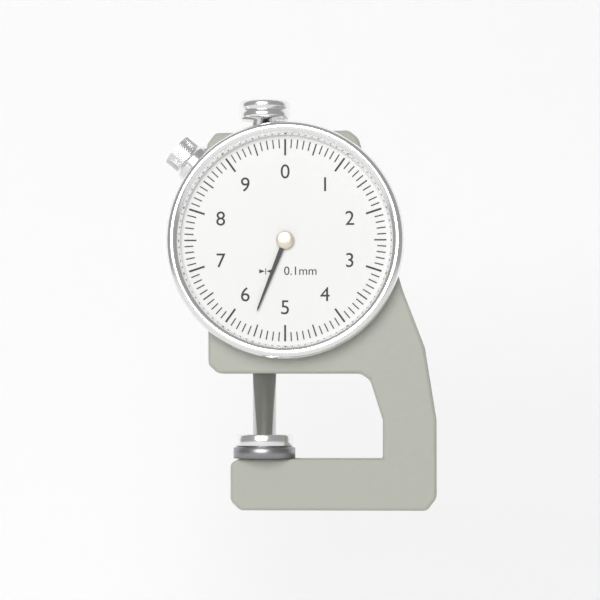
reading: 5.6 mm
